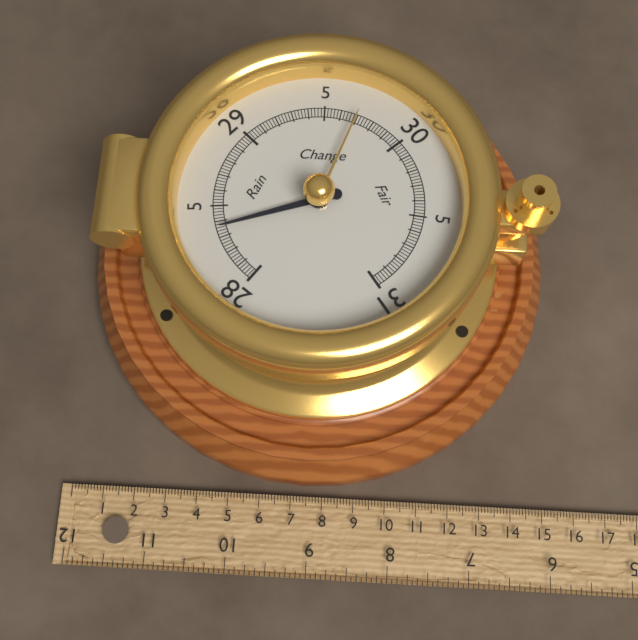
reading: 28.36 inHg
